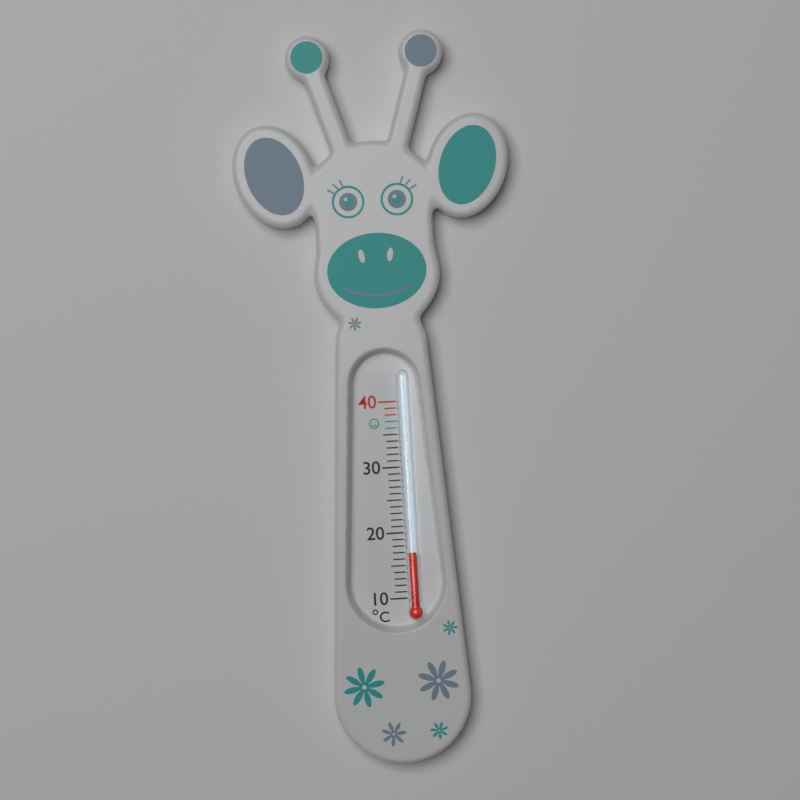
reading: 17 °C
